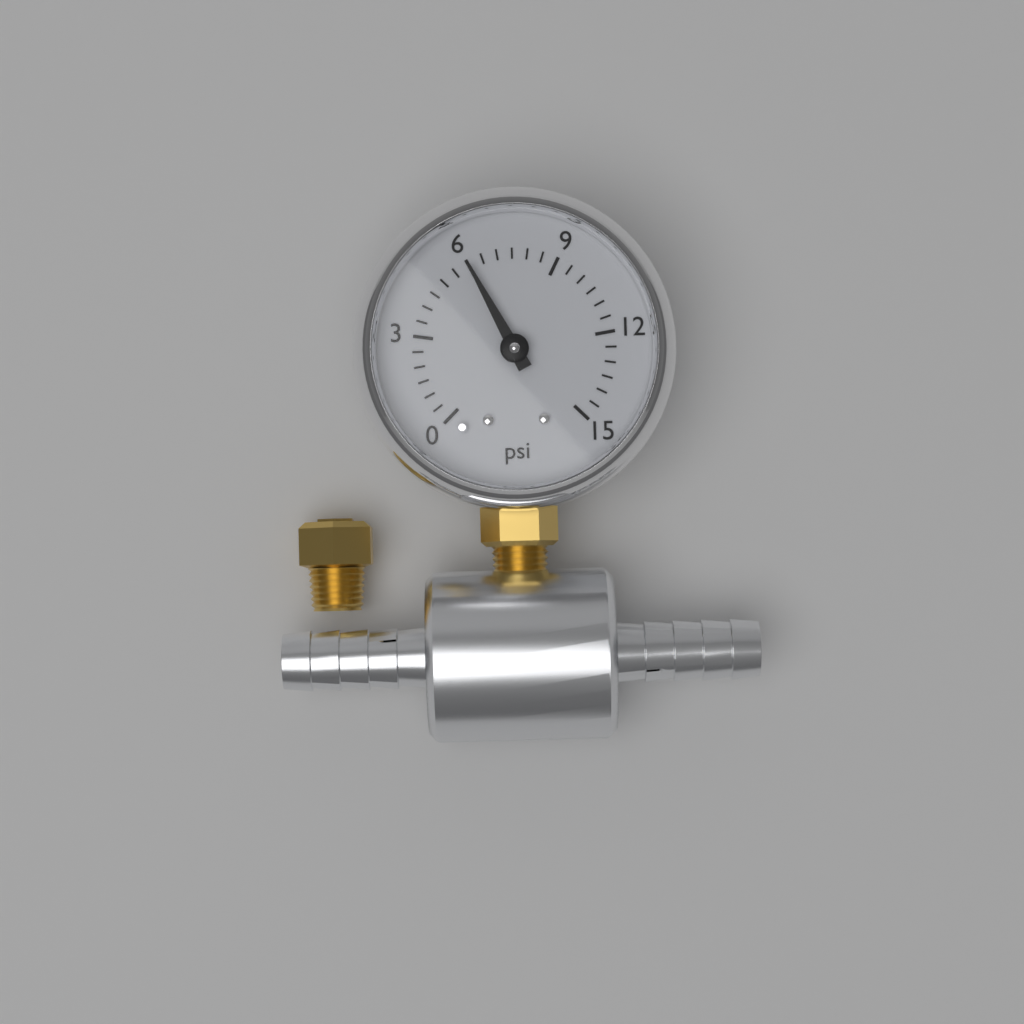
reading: 6.0 psi
